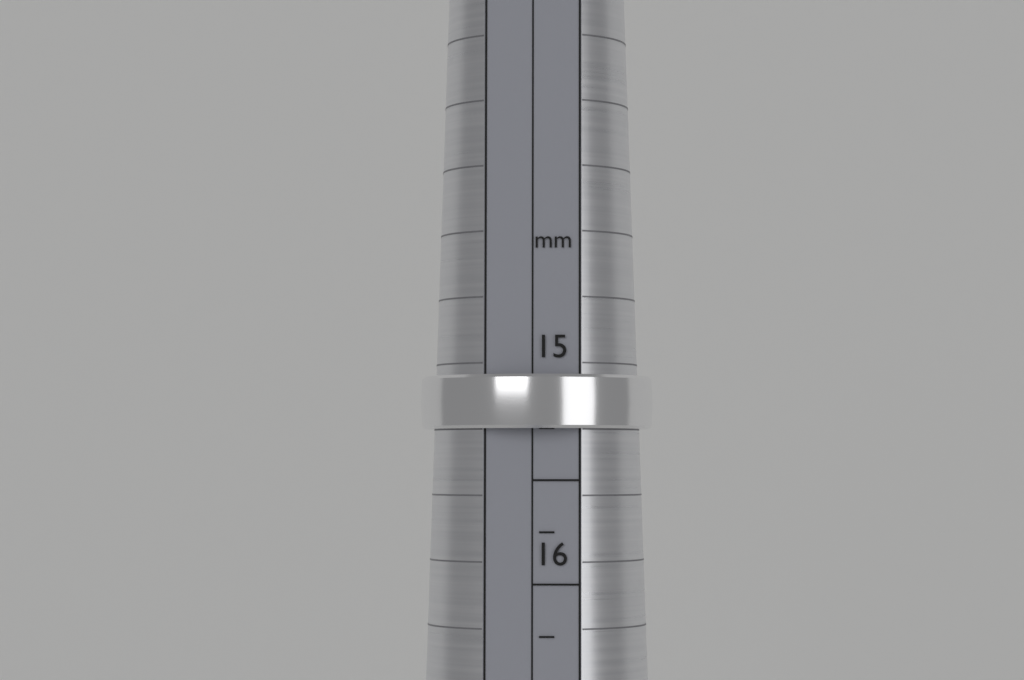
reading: 15.25 mm
